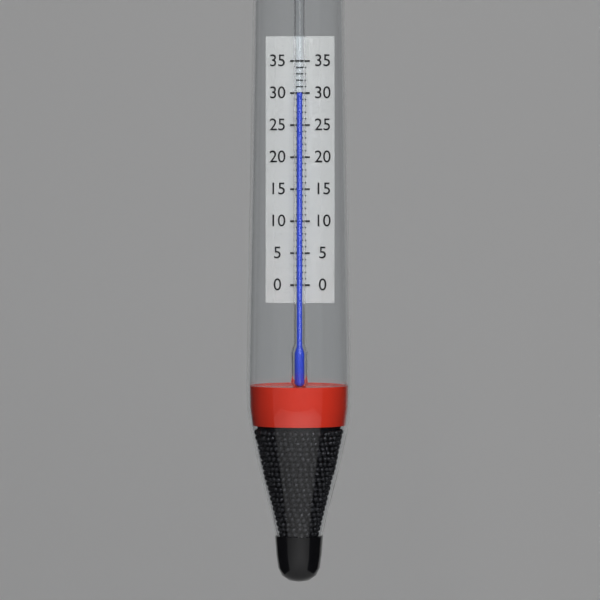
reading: 30 (no unit)
